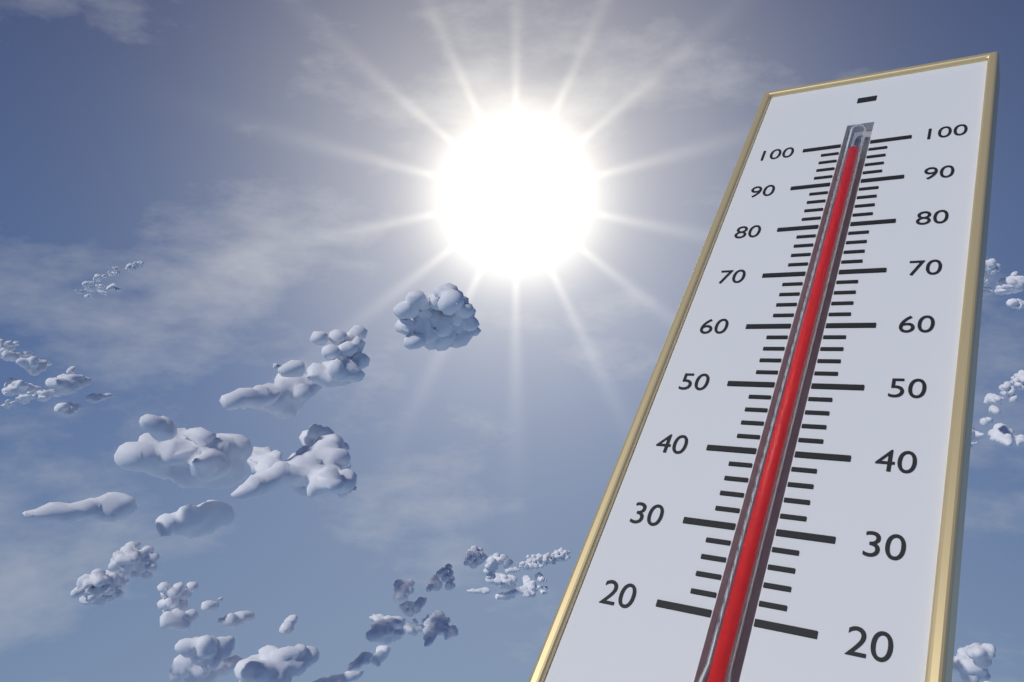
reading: 98 (no unit)
